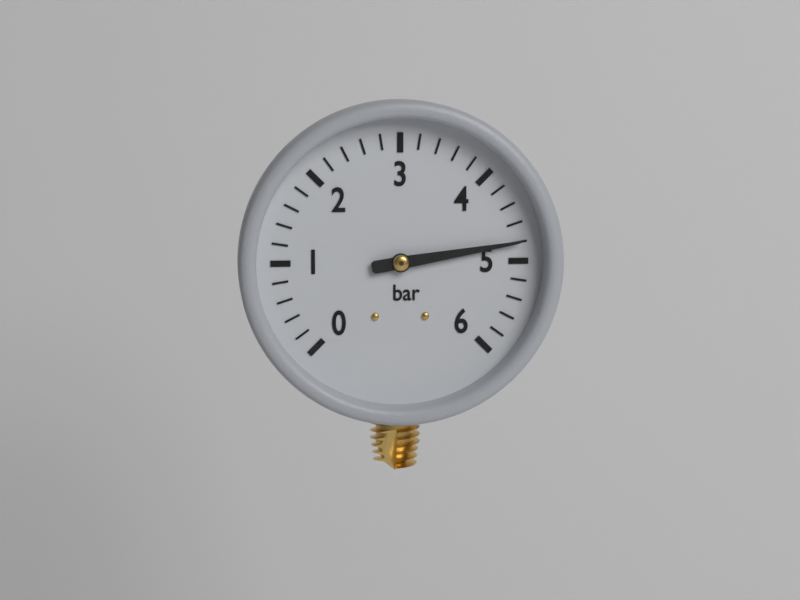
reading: 4.8 bar
